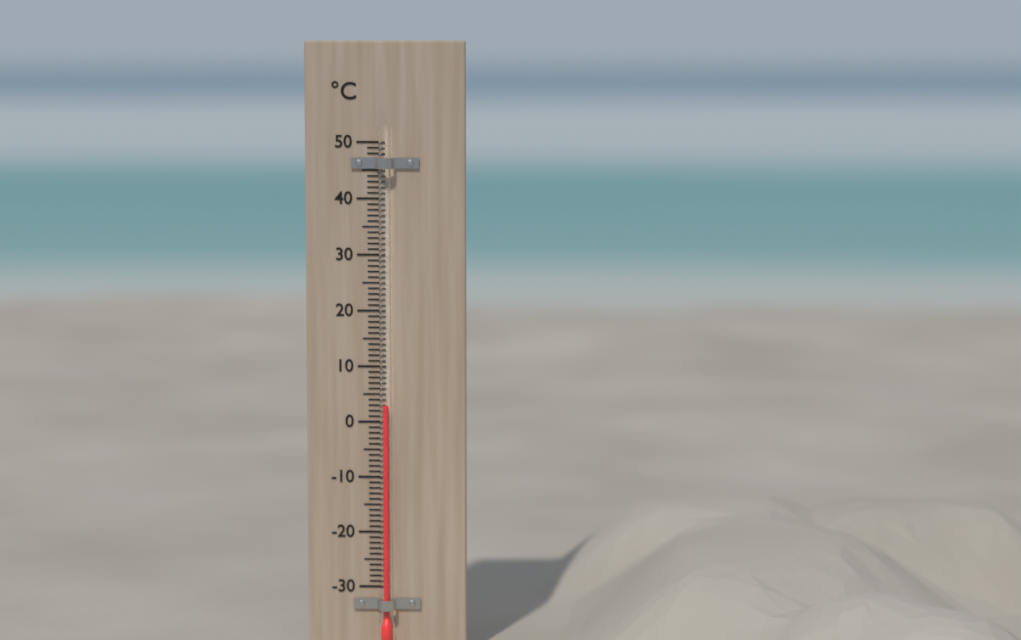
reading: 3 °C
